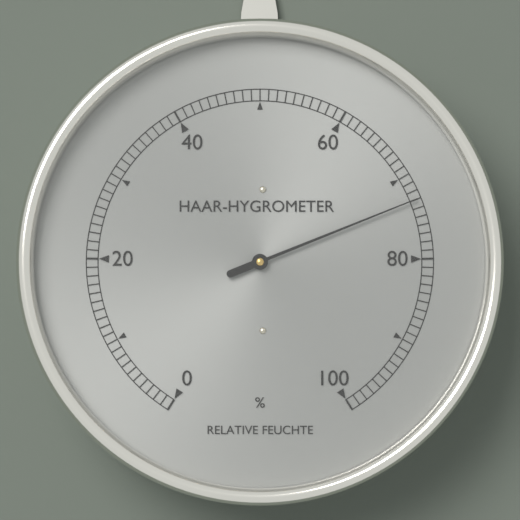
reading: 73 %
